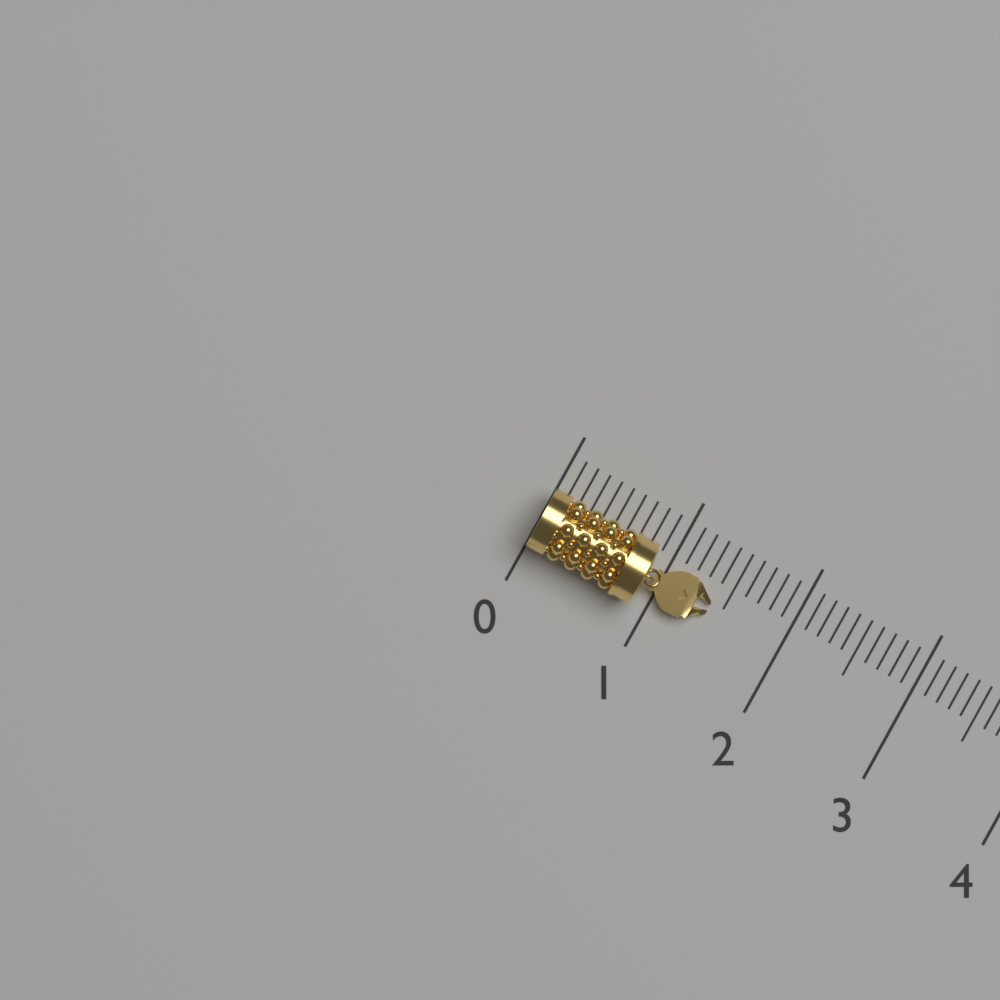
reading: 1.4 (no unit)
